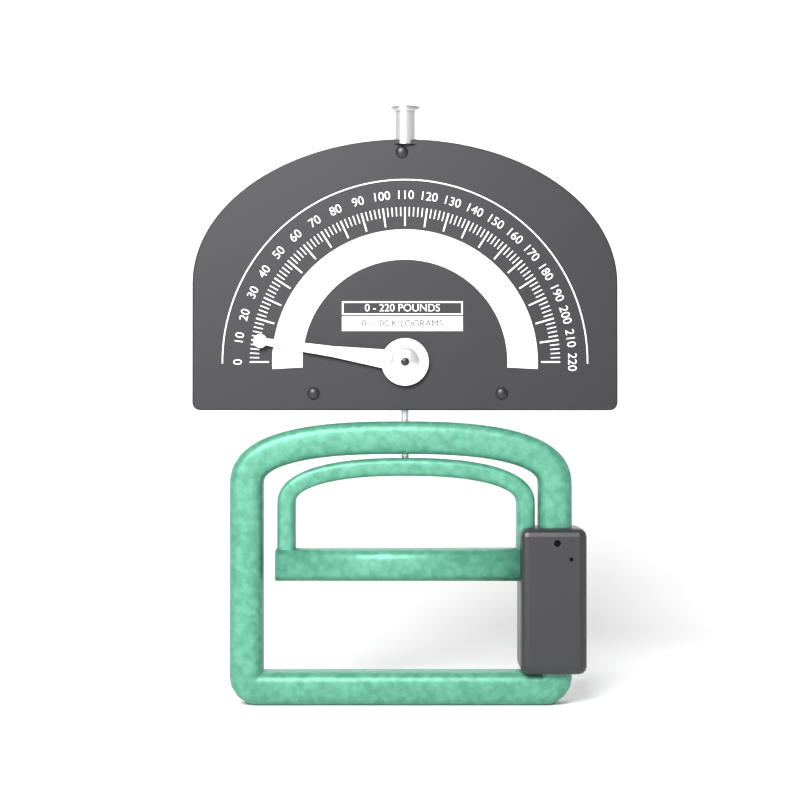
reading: 10 lb
